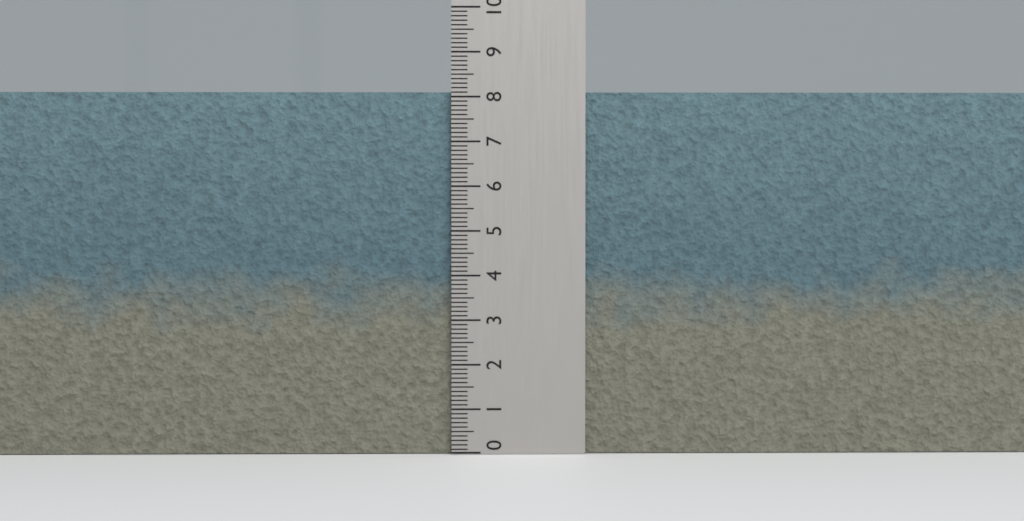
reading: 8.1 (no unit)
